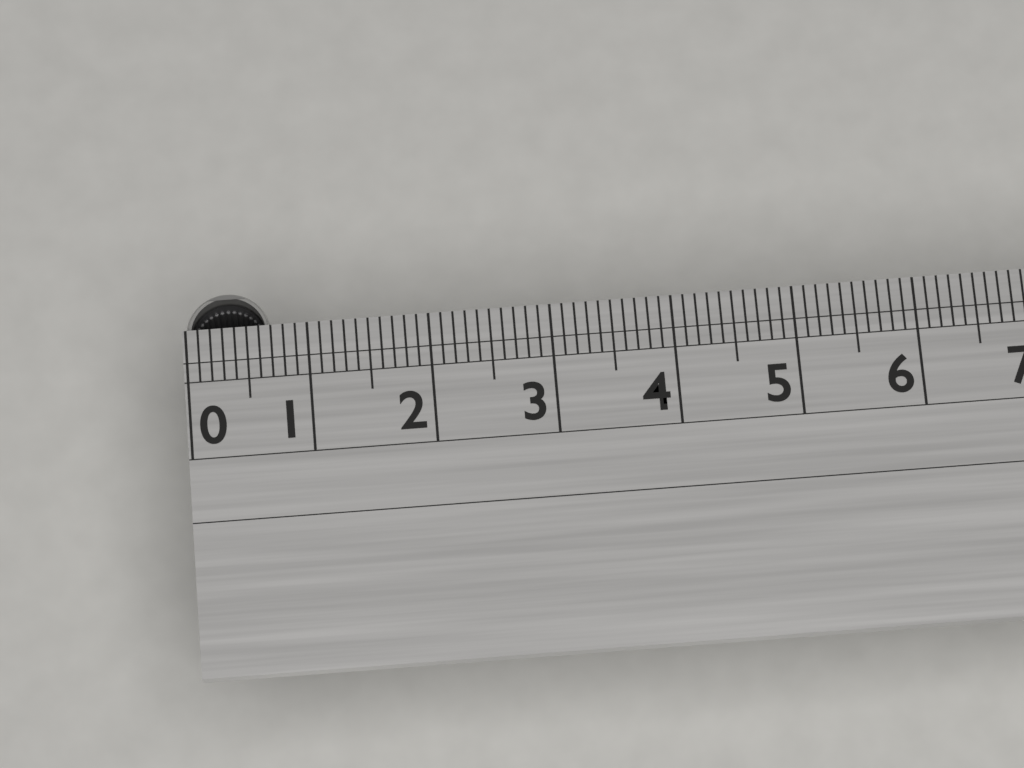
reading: 0.7 (no unit)
